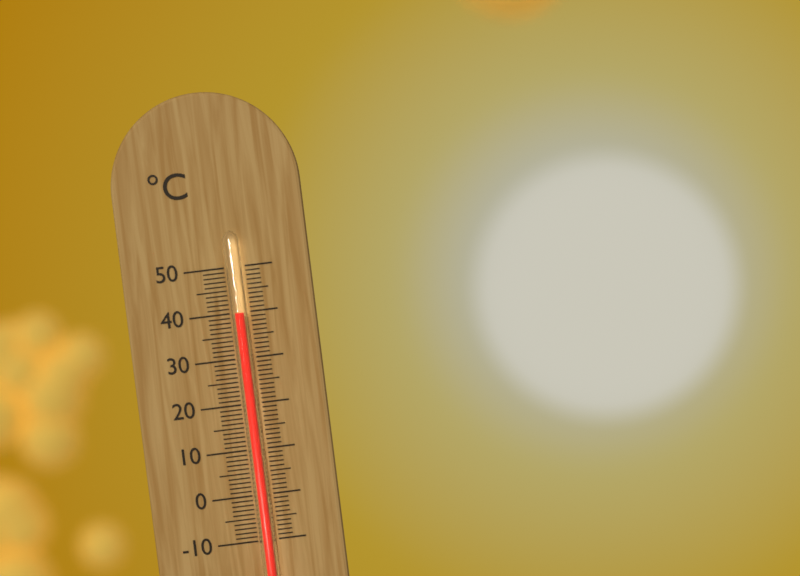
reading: 40 °C
